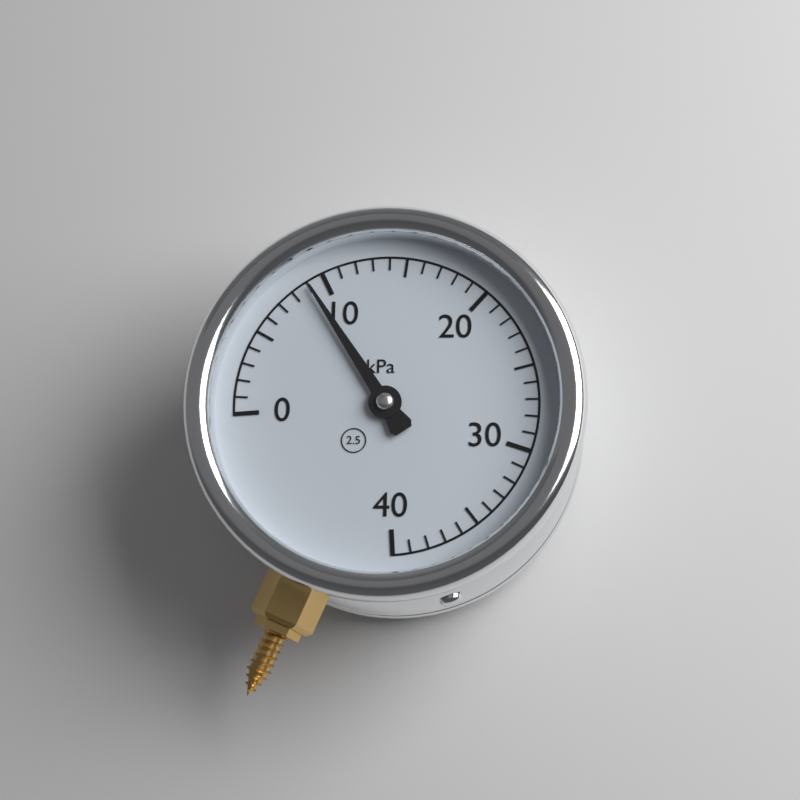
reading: 9 kPa
